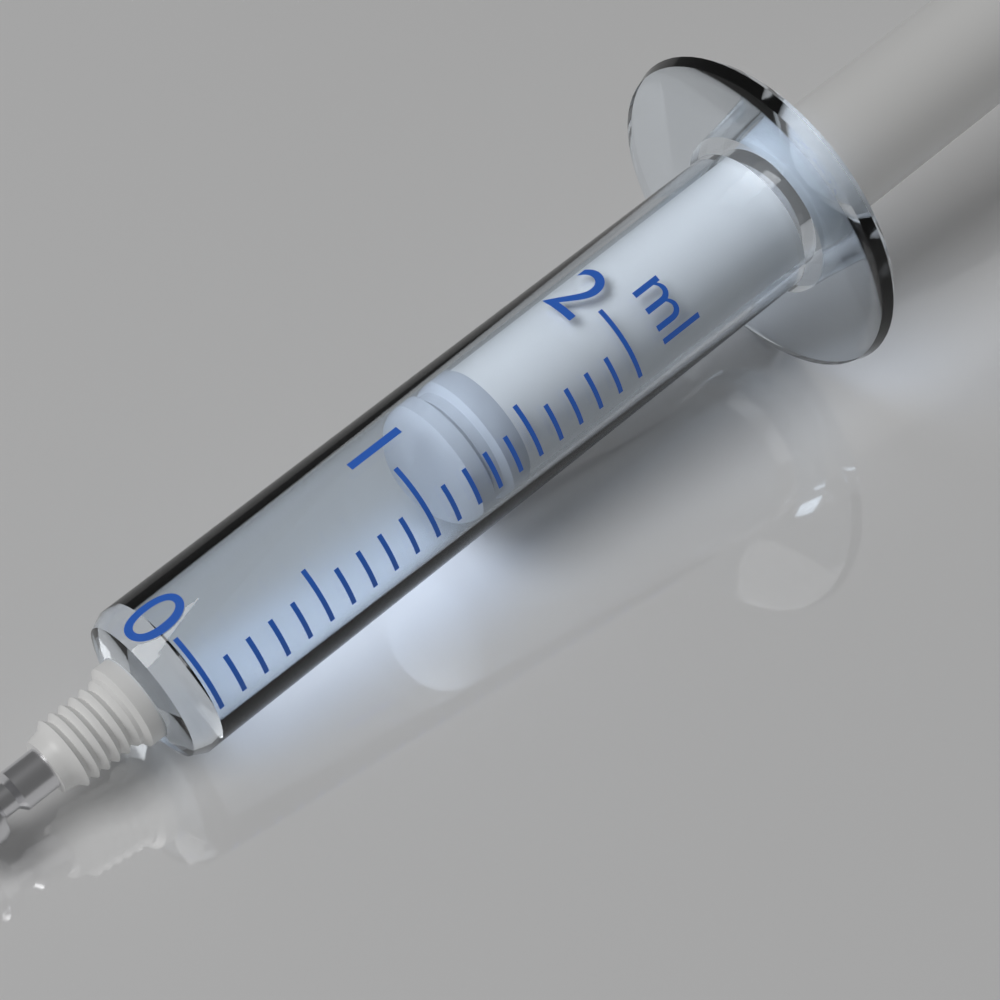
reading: 1.2 ml
